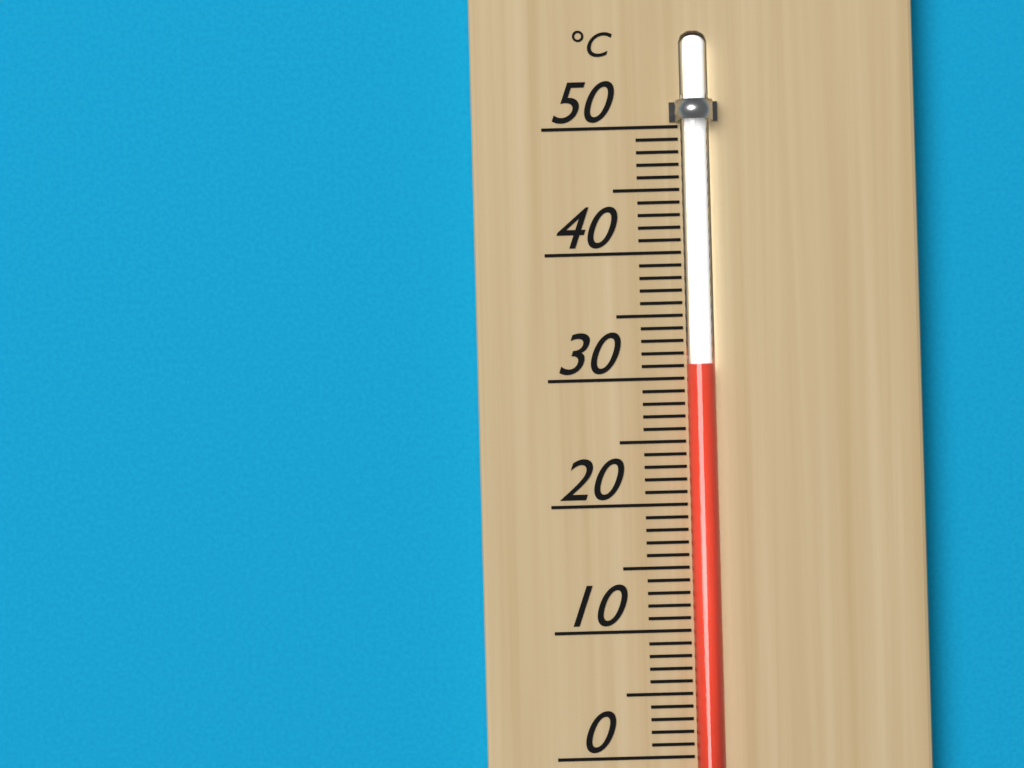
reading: 31 °C
